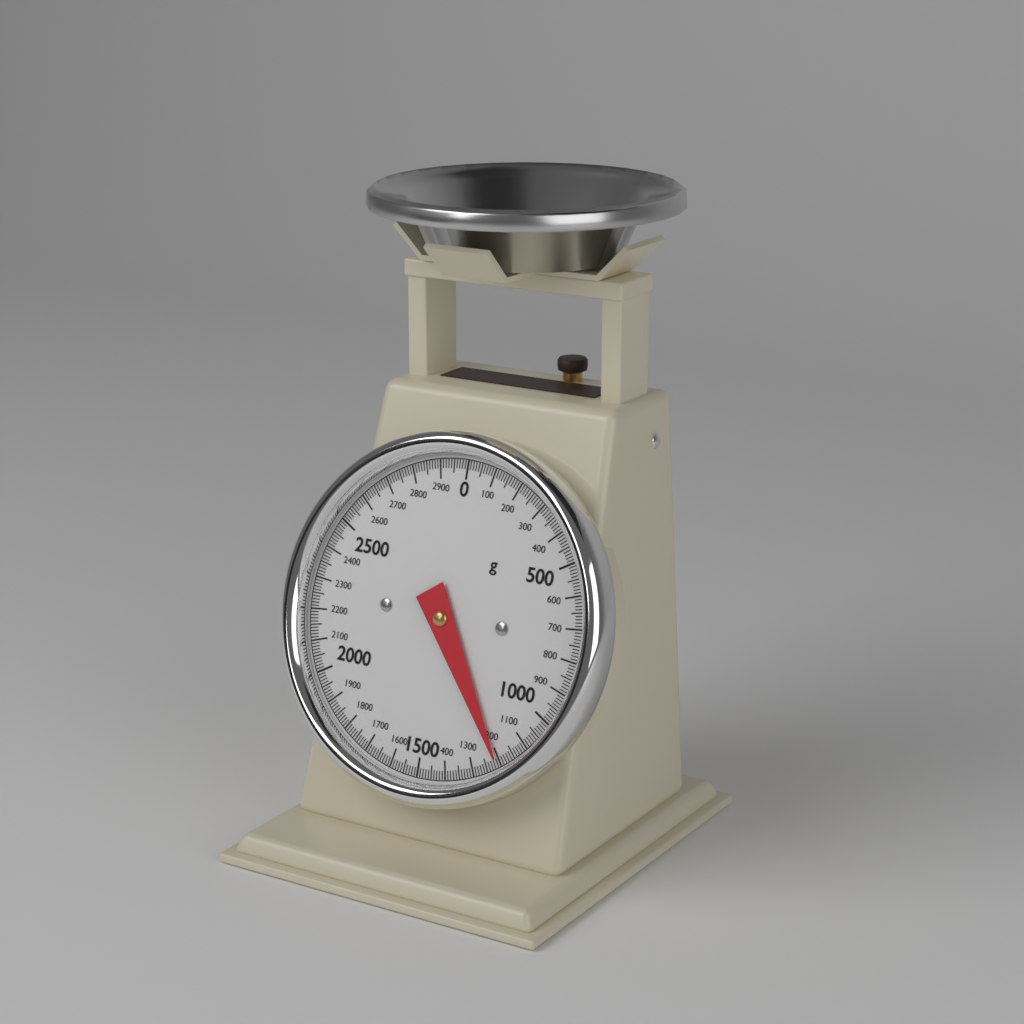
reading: 1210 g
